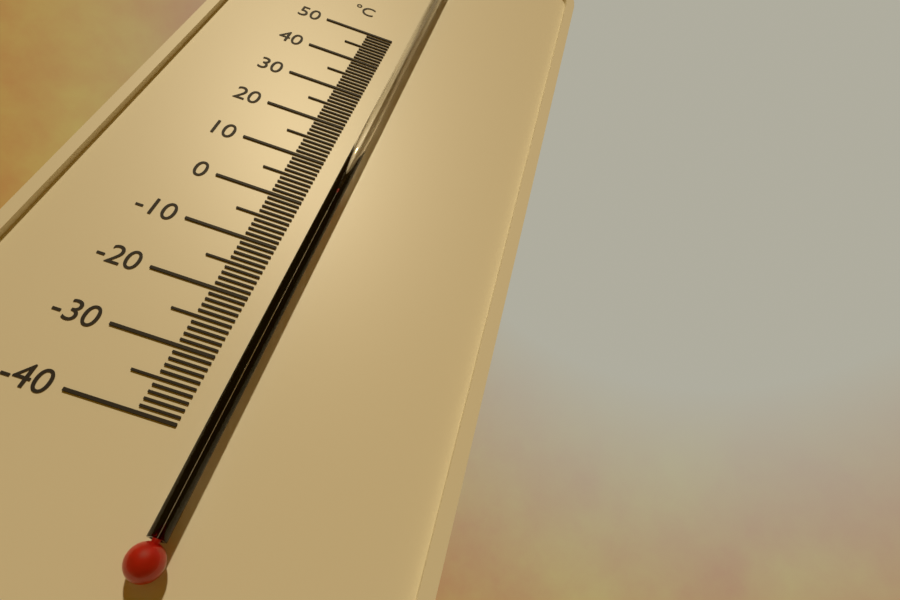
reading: 4 °C
